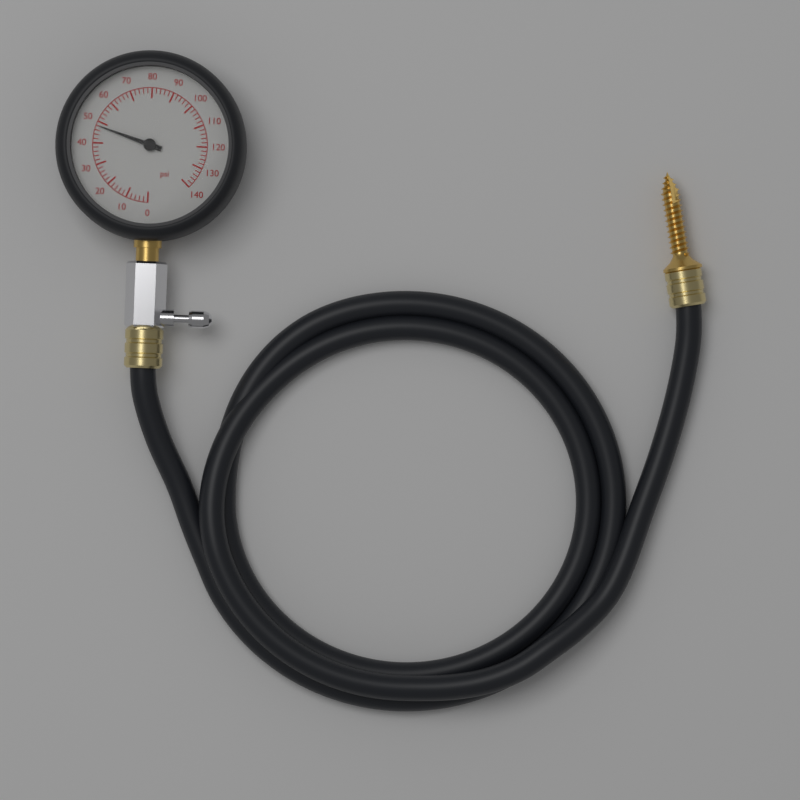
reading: 48 psi
